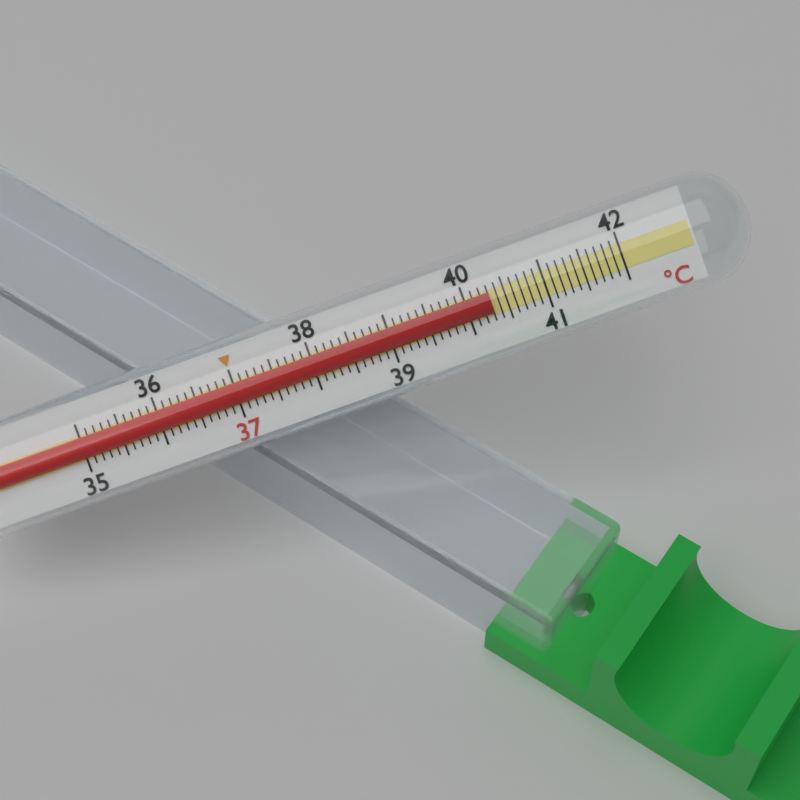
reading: 40.3 °C
